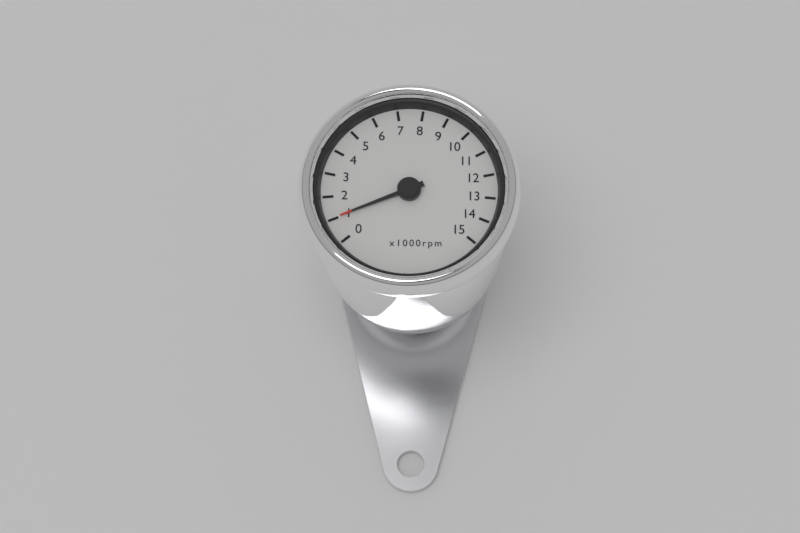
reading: 1000 rpm
